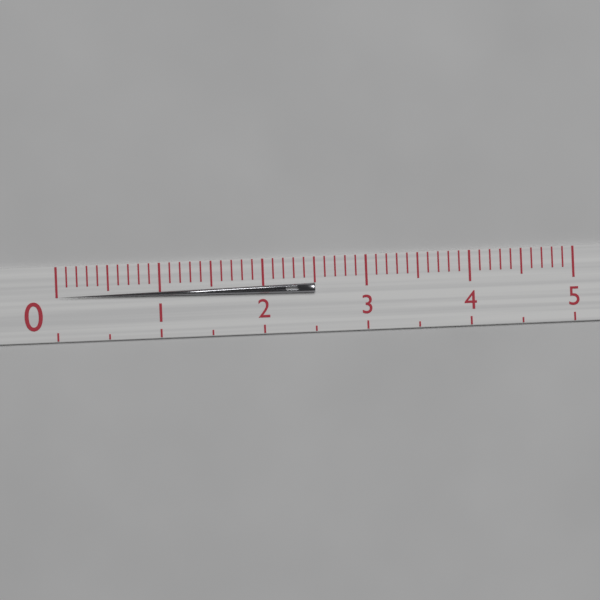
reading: 2.5 (no unit)
